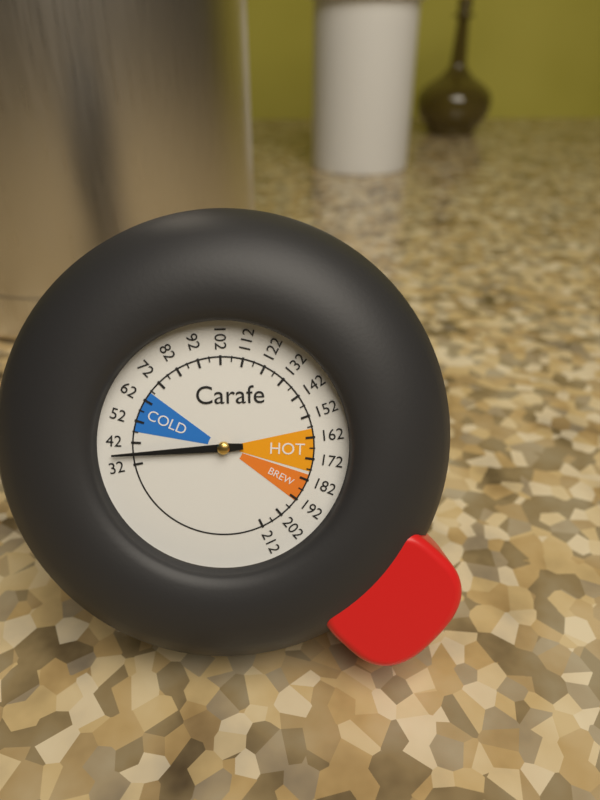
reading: 37 (no unit)
